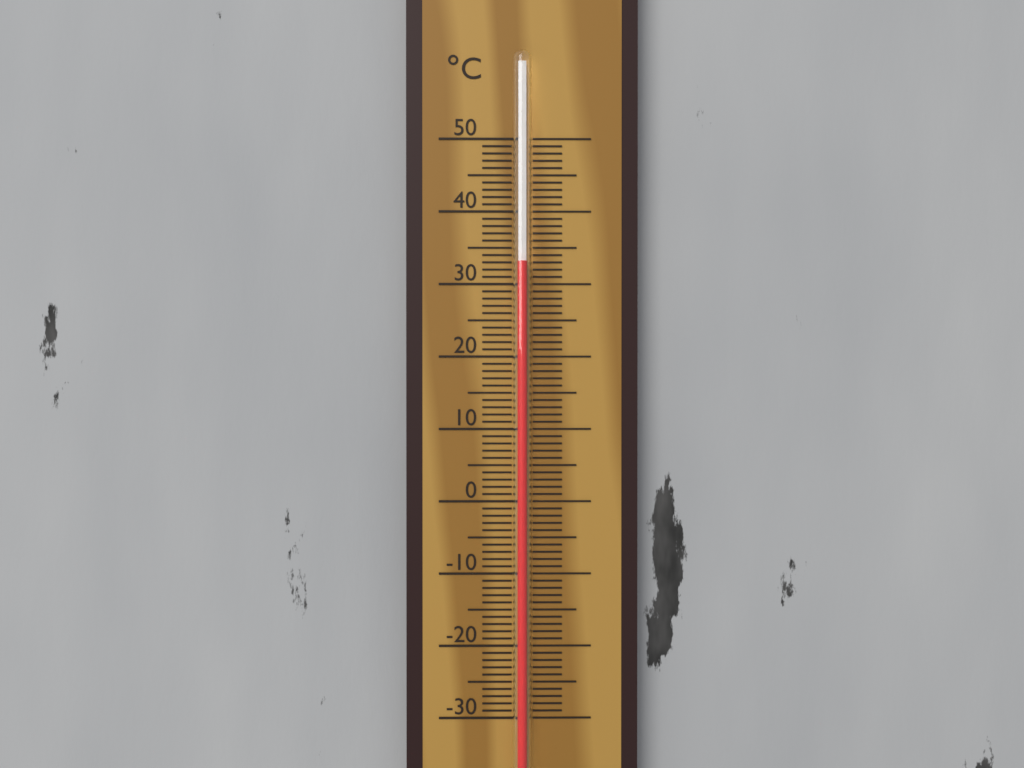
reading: 33 °C
